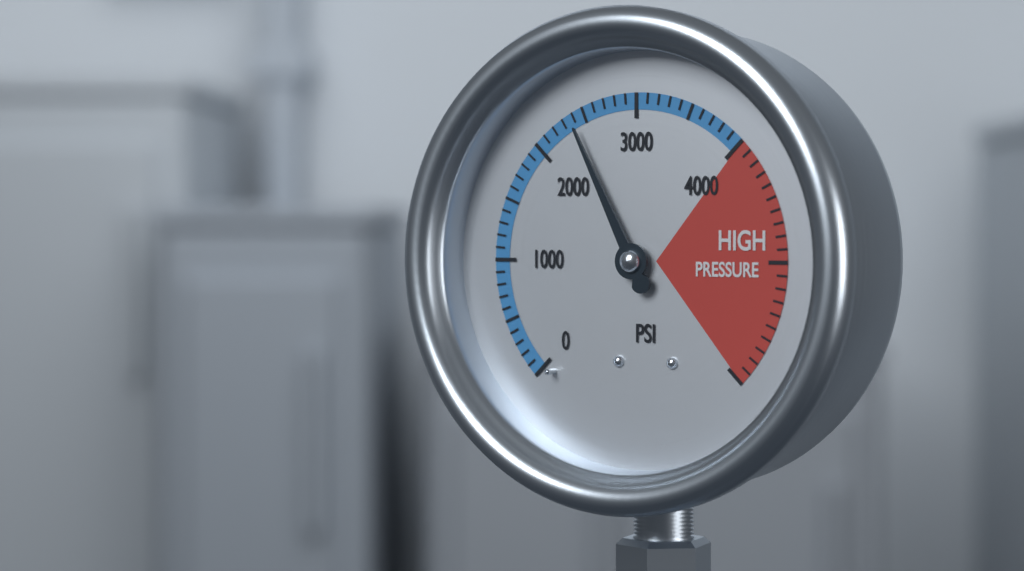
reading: 2400 psi
